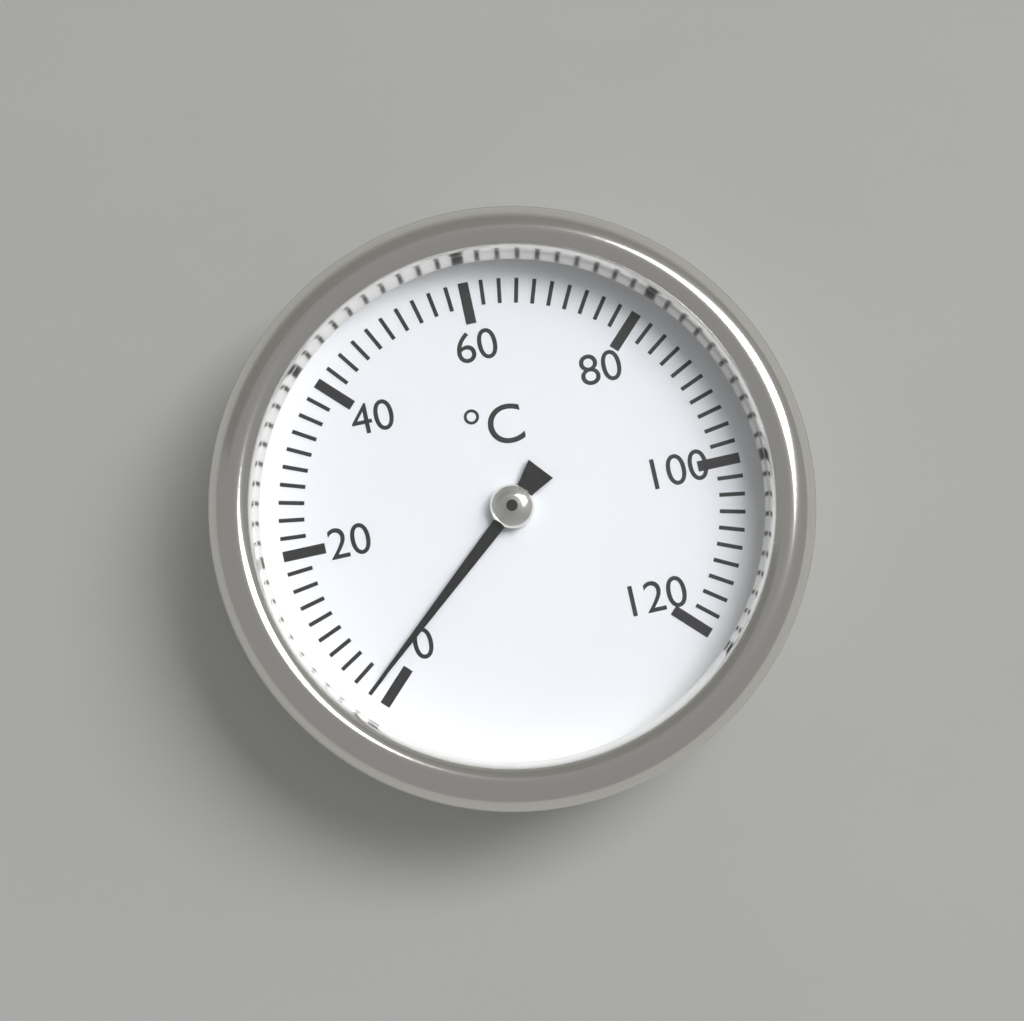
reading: 2 °C
